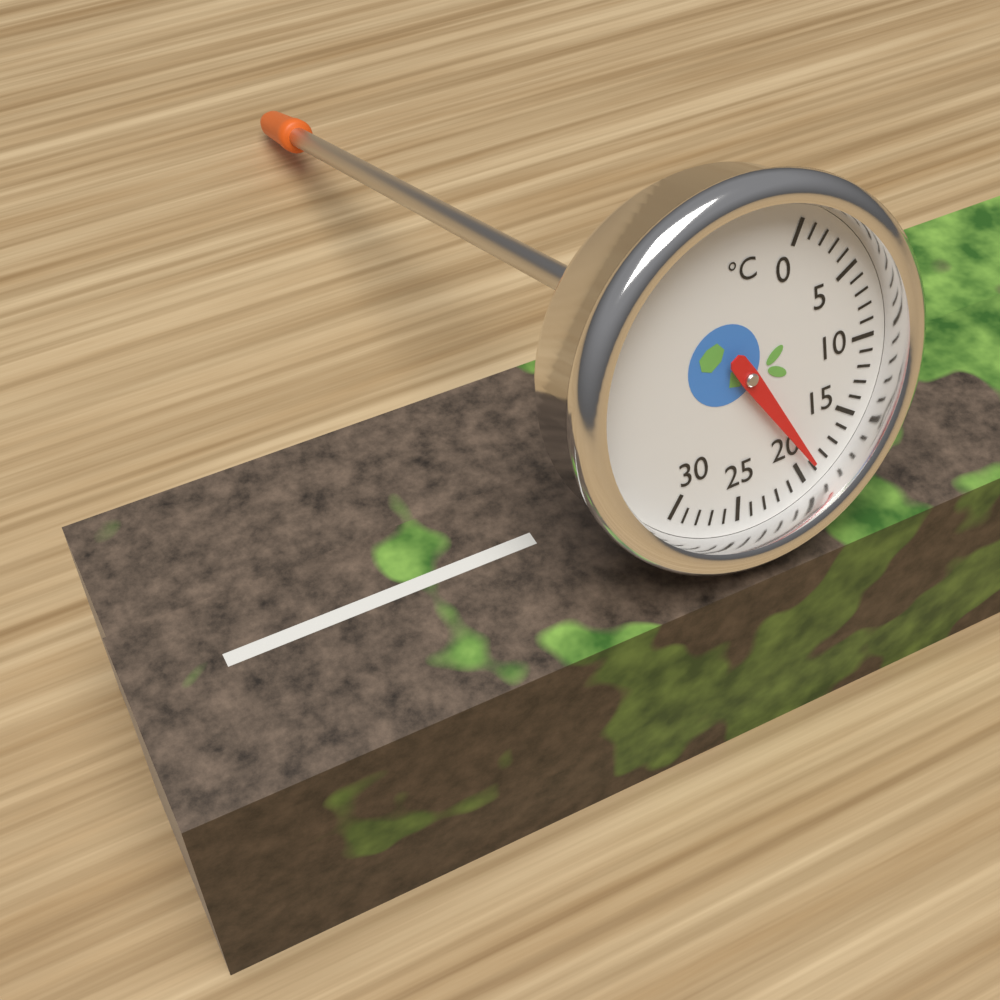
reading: 19 °C
